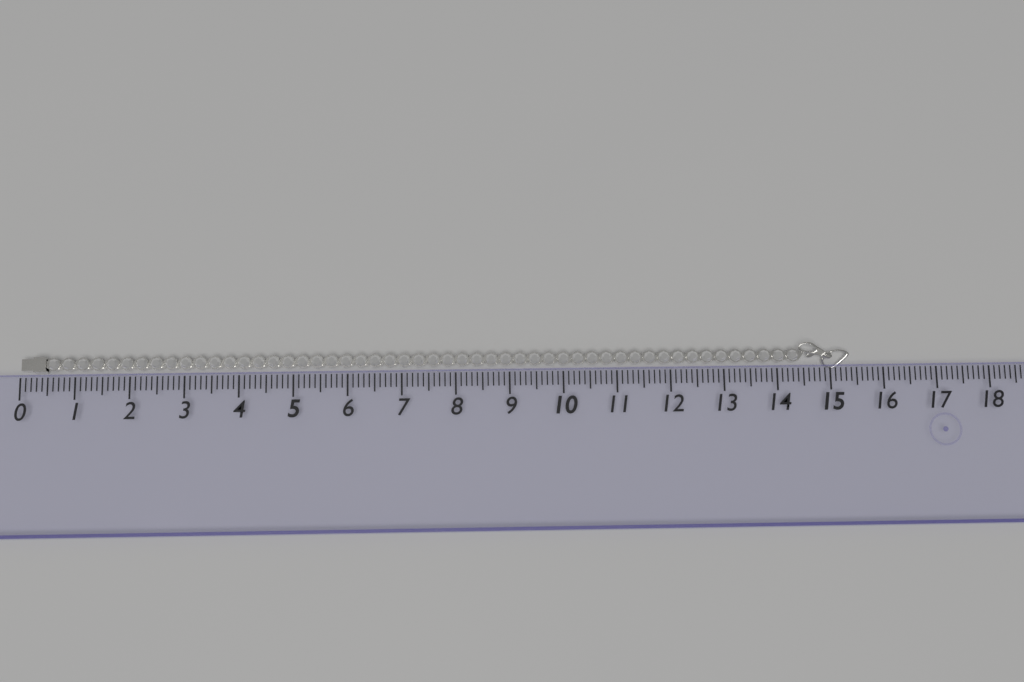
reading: 15.4 (no unit)
